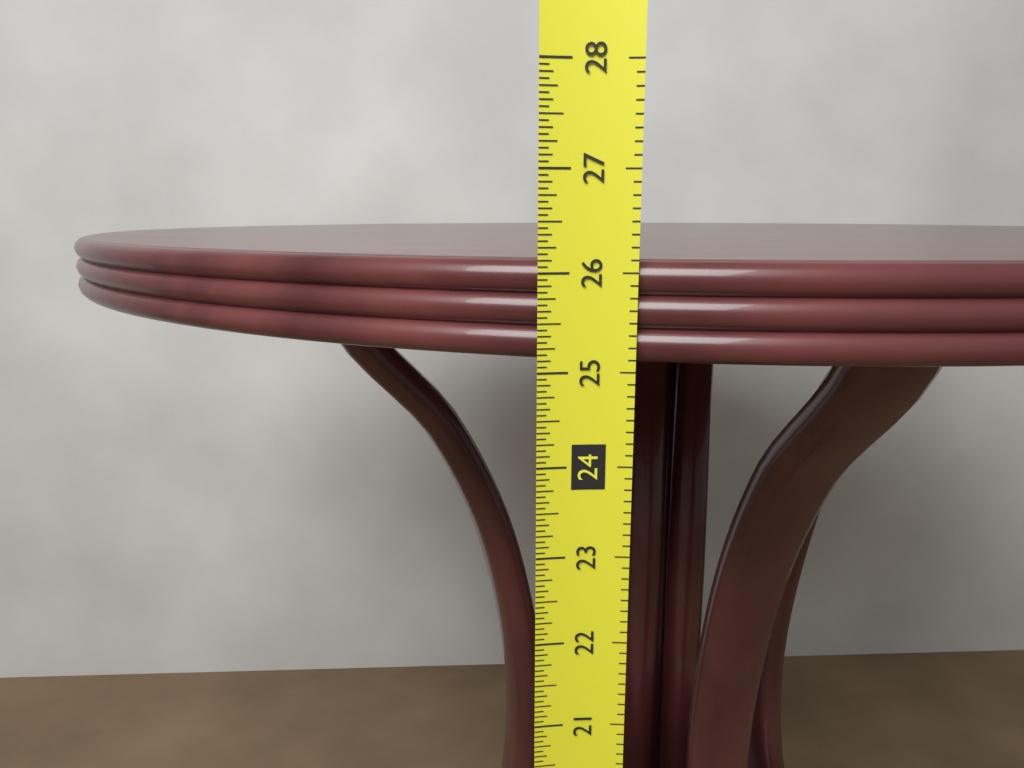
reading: 26.1250 in
